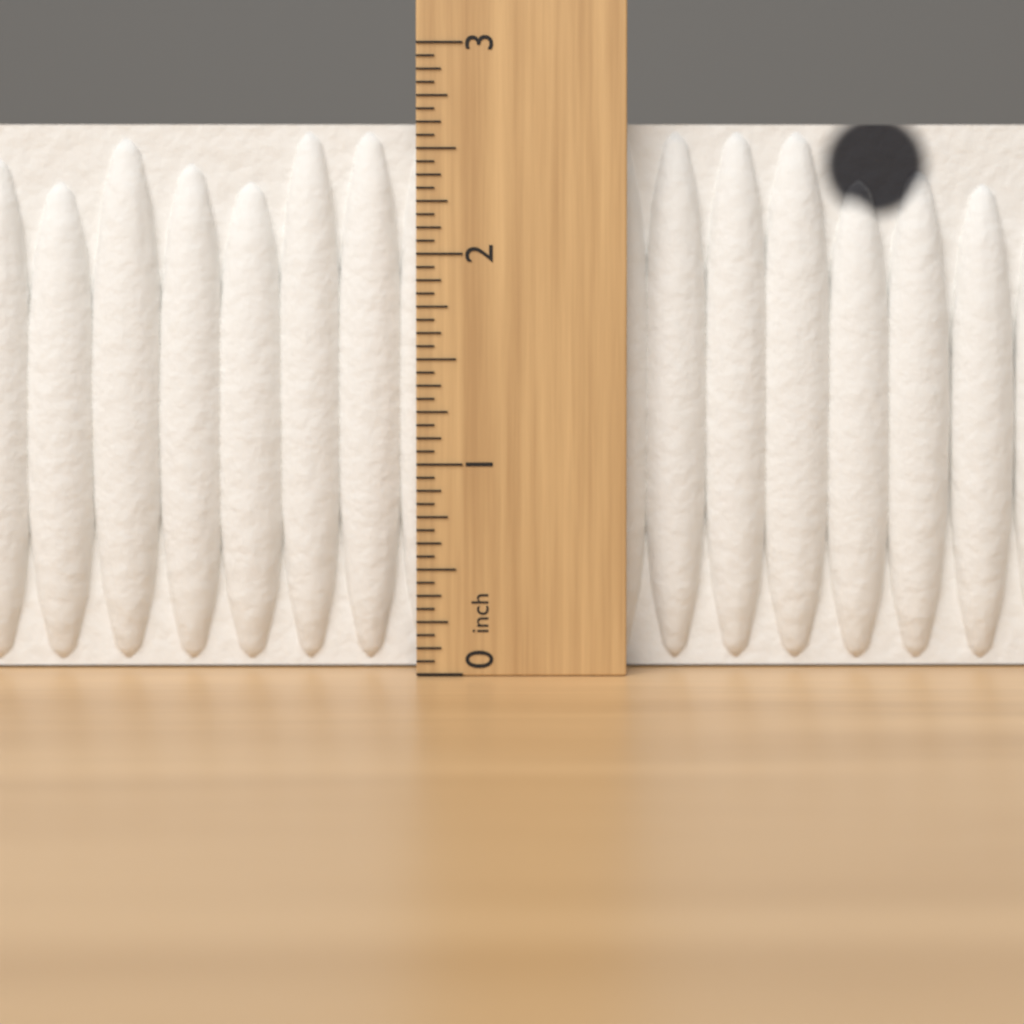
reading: 2.6250 inch
